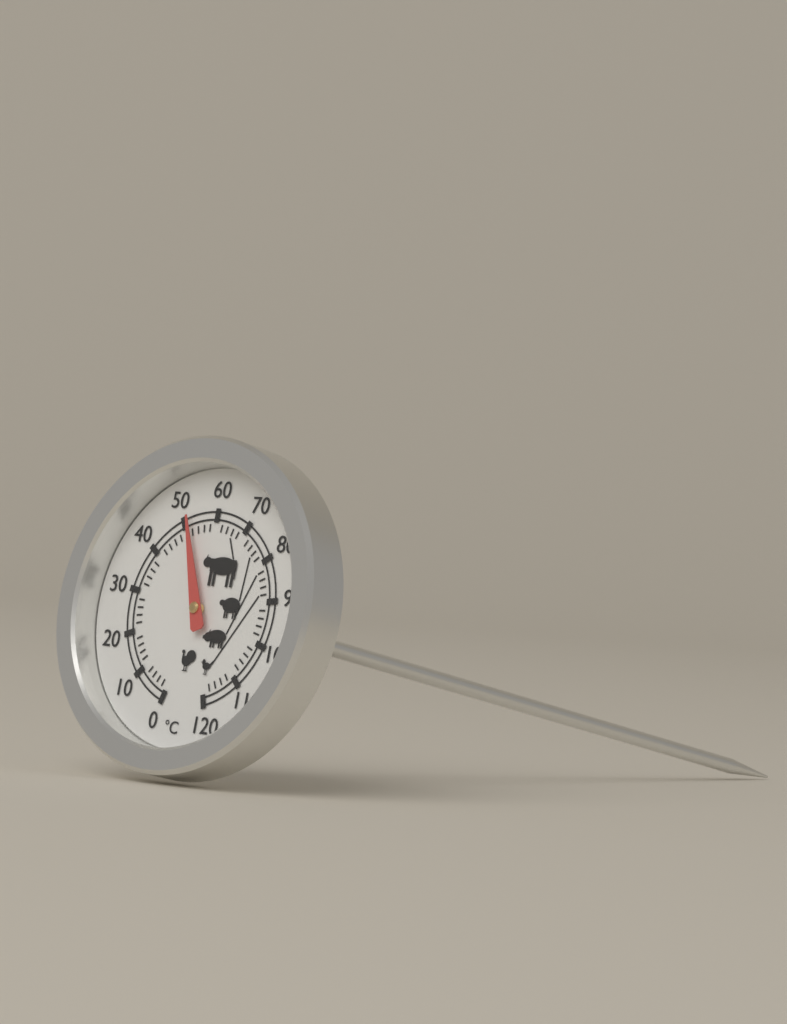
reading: 52 °C
